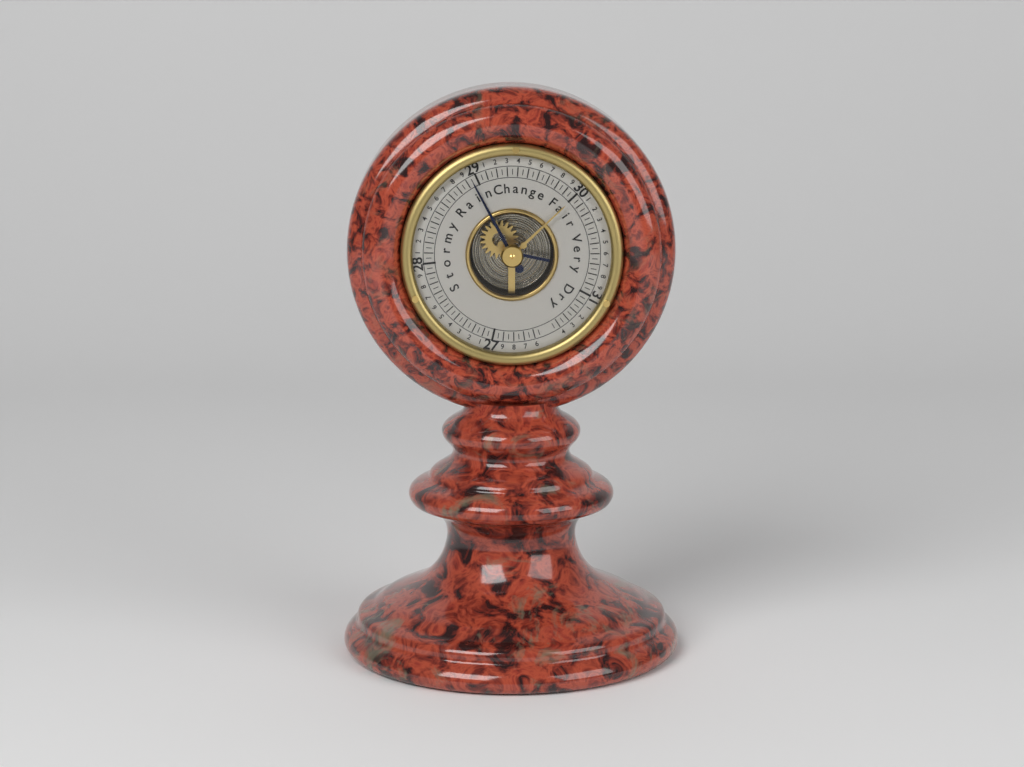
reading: 28.95 (no unit)
